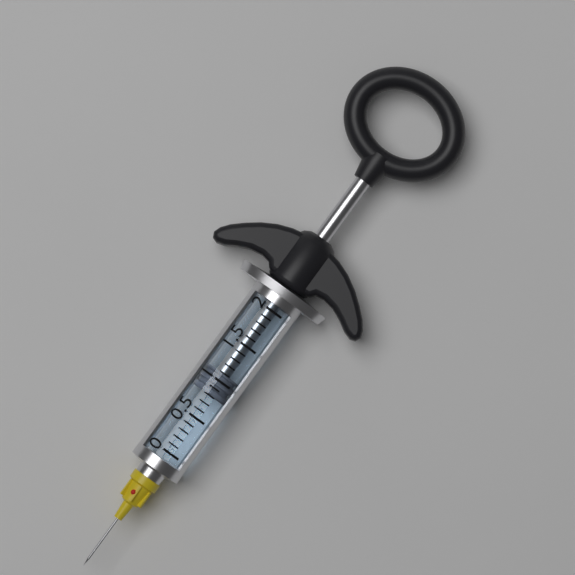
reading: 0.8 (no unit)
